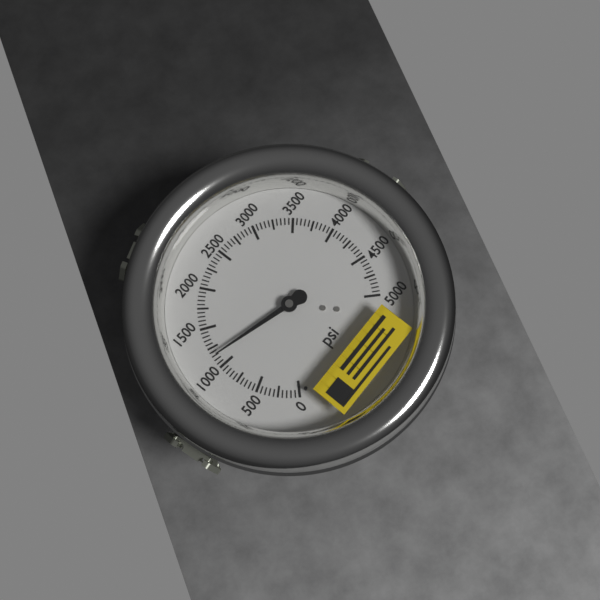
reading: 1150 psi
